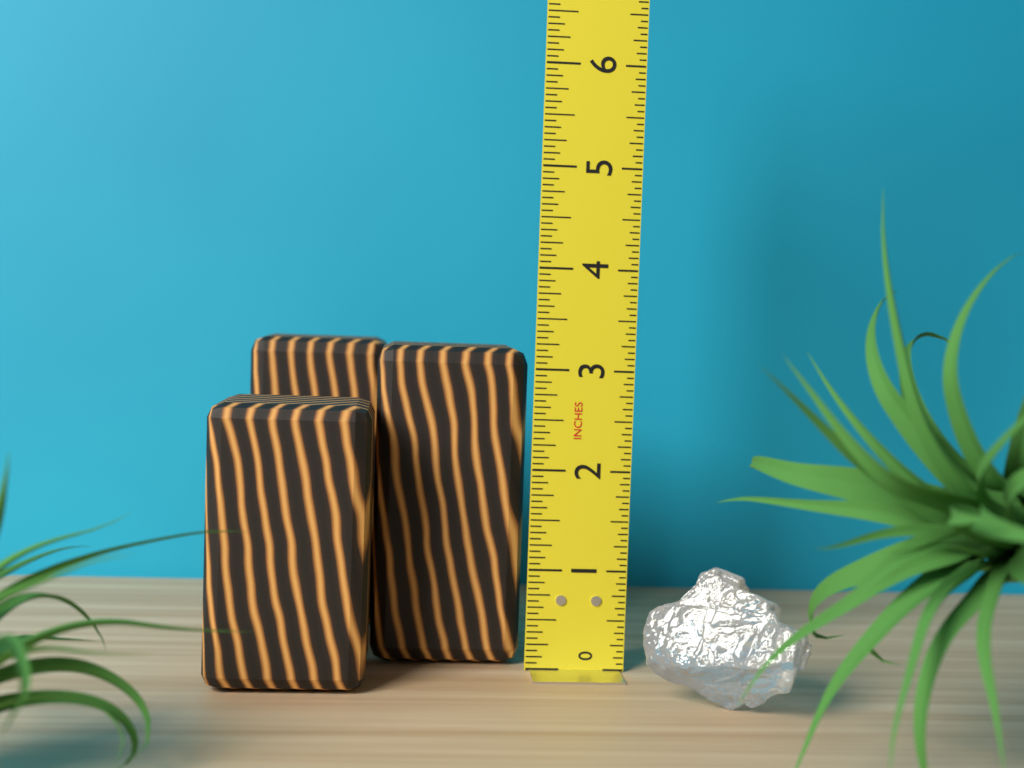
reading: 3.1875 in
